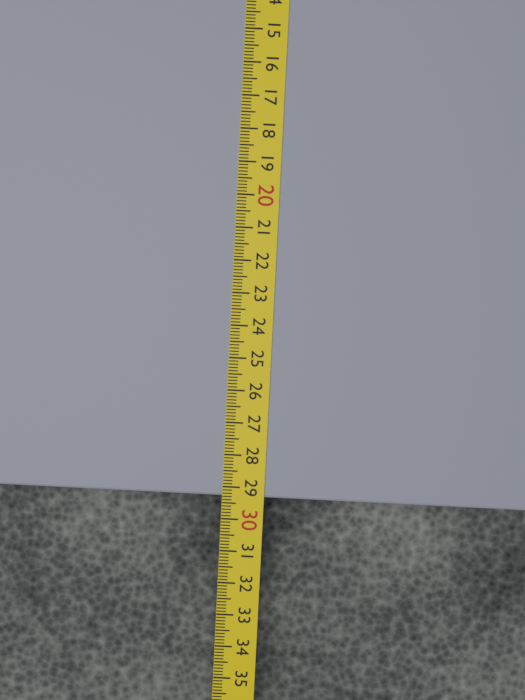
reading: 29.3 cm
